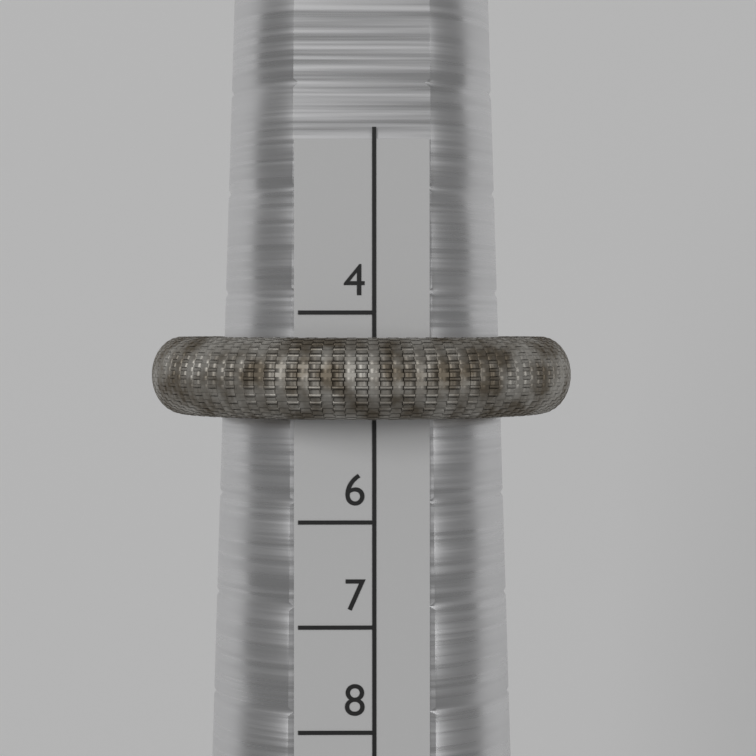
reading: 5 (no unit)
